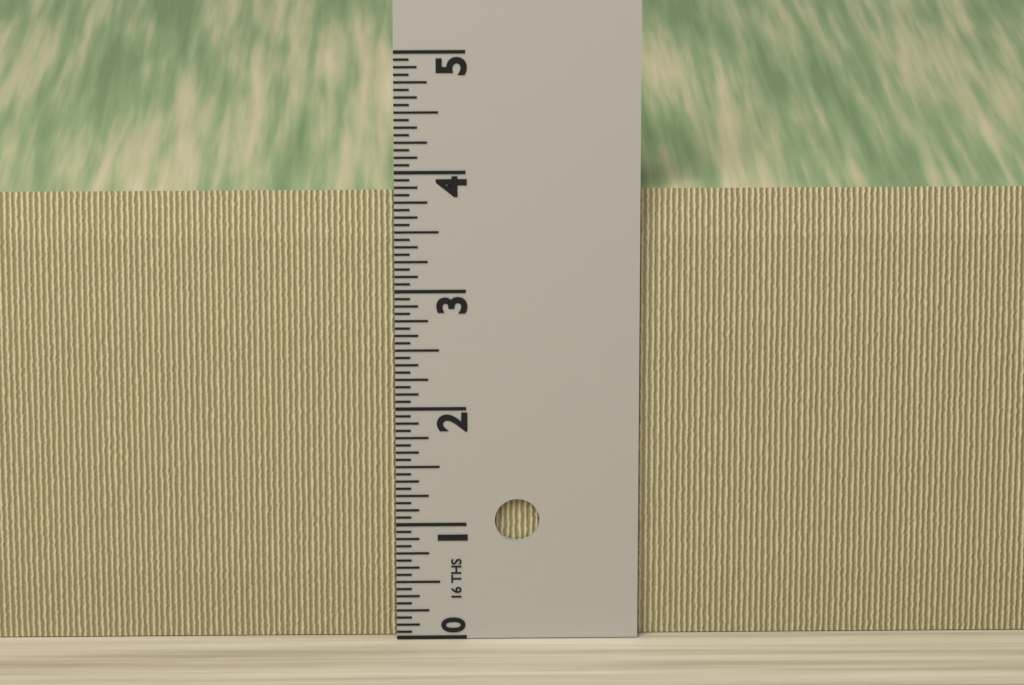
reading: 3.8125 in
